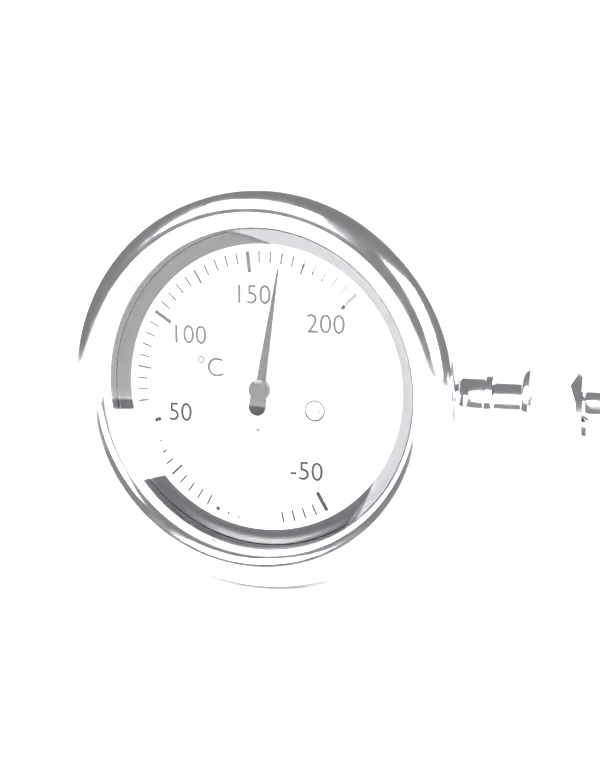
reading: 165 °C
